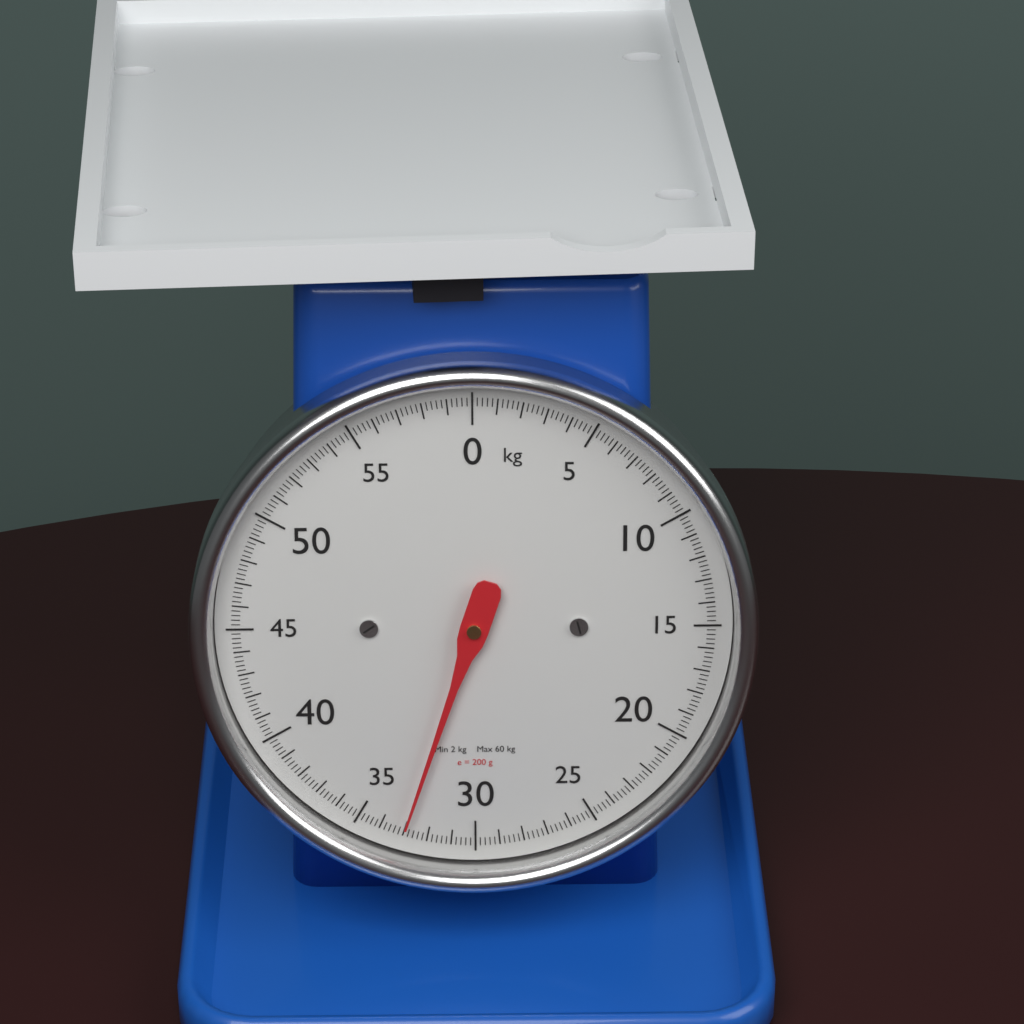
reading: 33.0 kg
